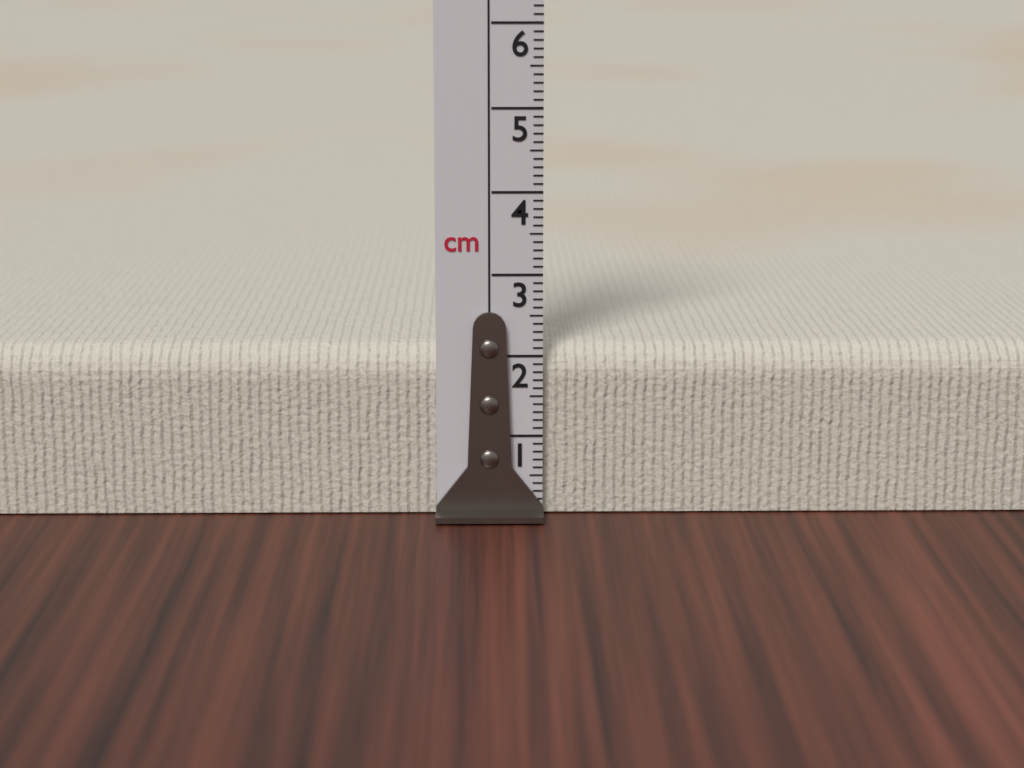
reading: 2.1 cm
